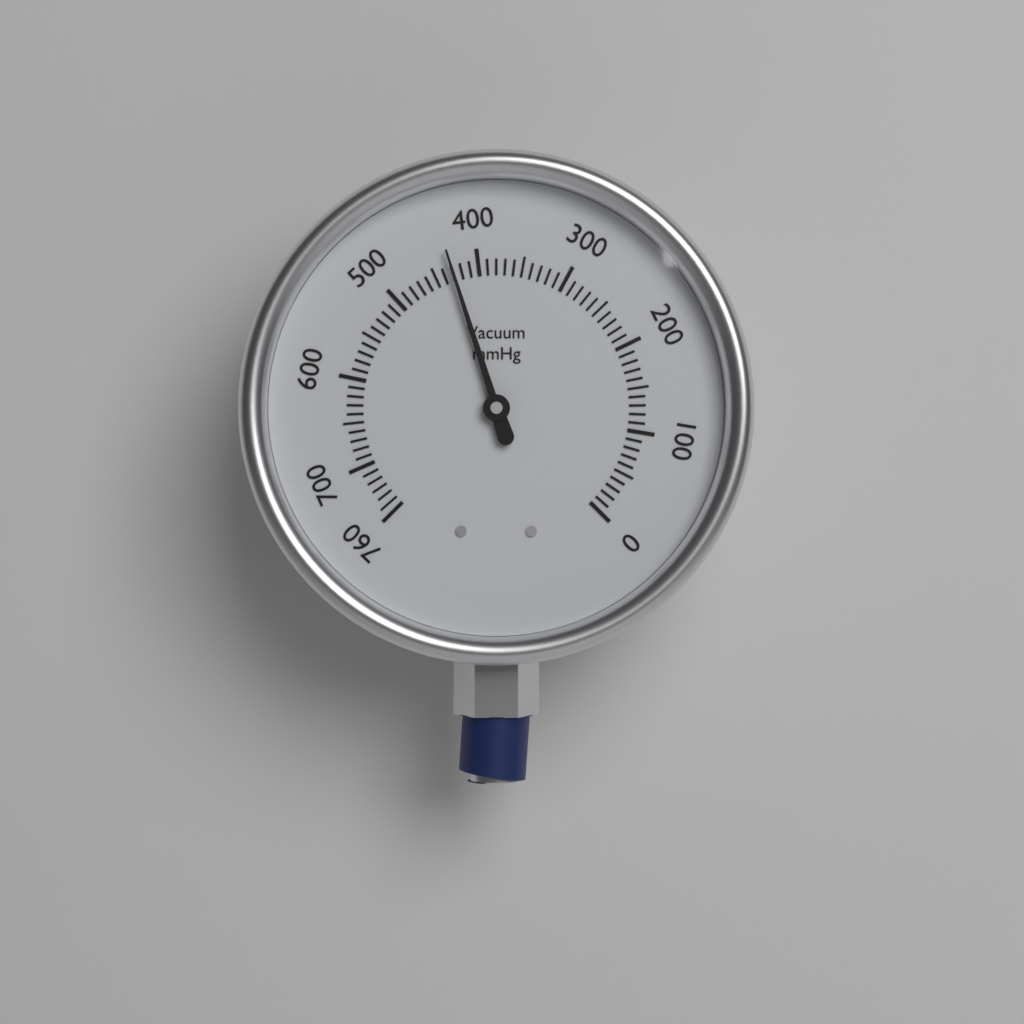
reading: 430 mmHg
